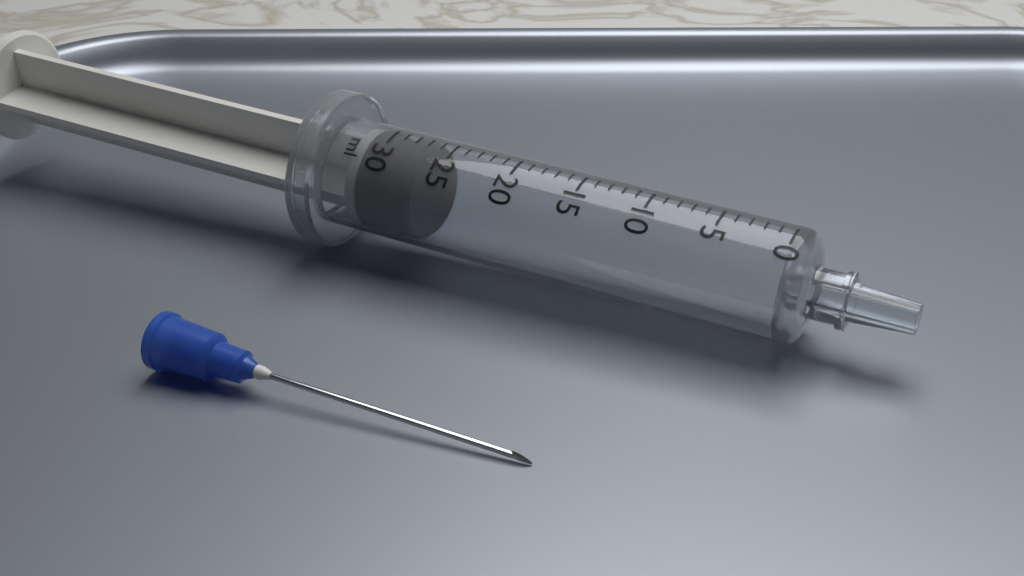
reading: 27 ml
